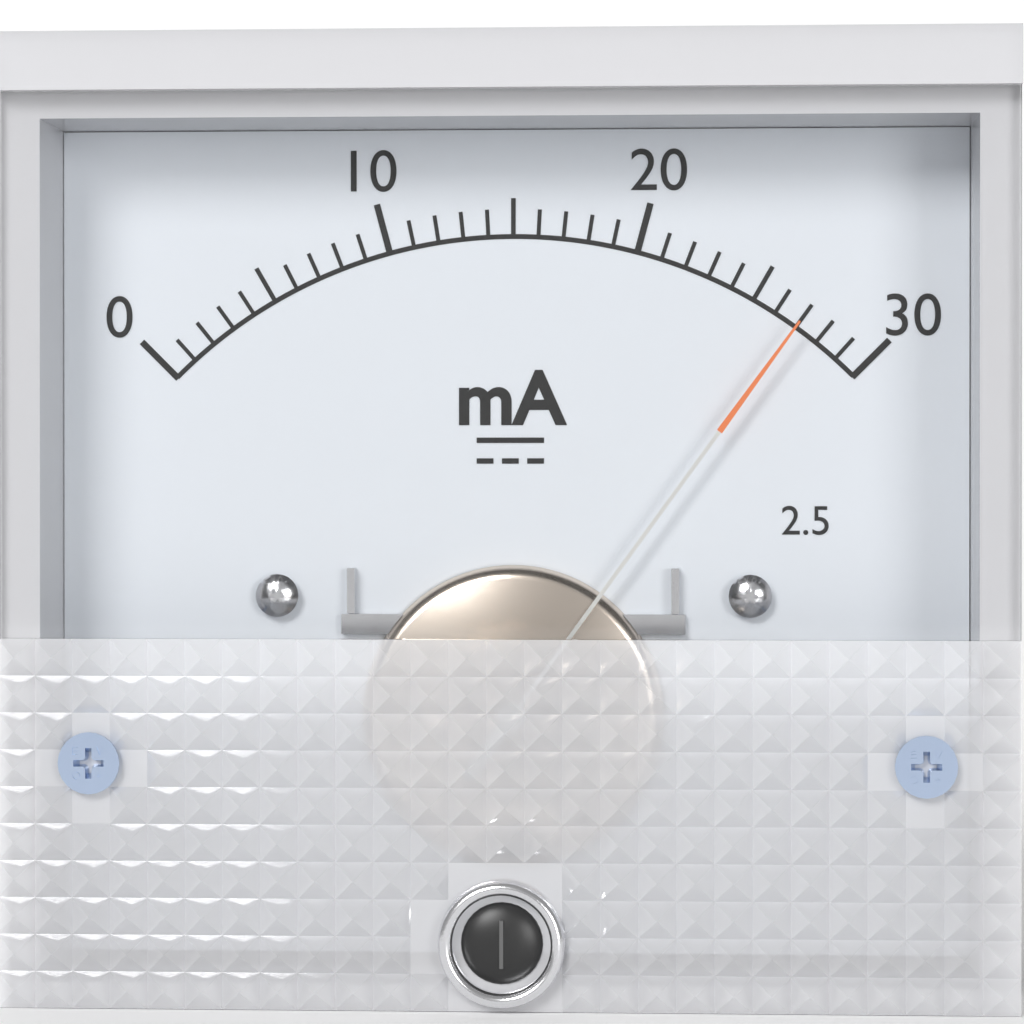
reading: 27 mA
